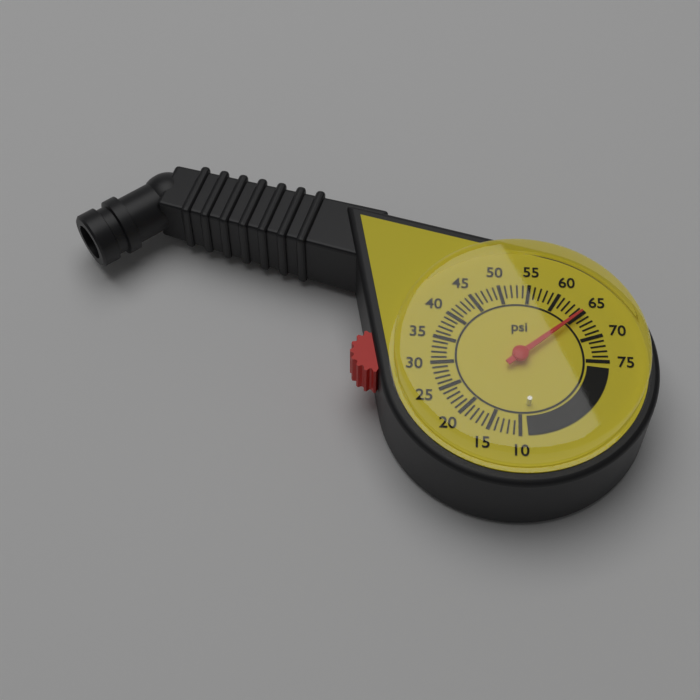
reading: 65 psi
